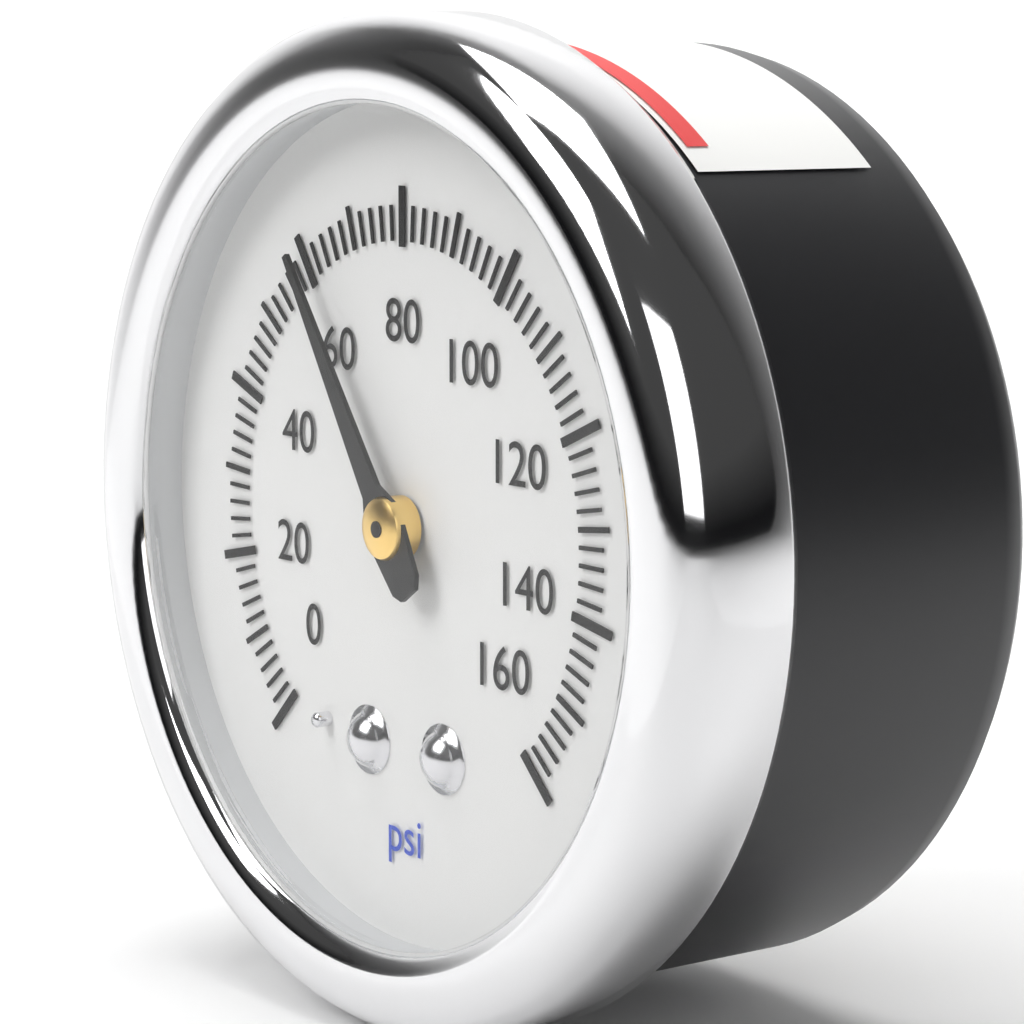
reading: 60 psi
